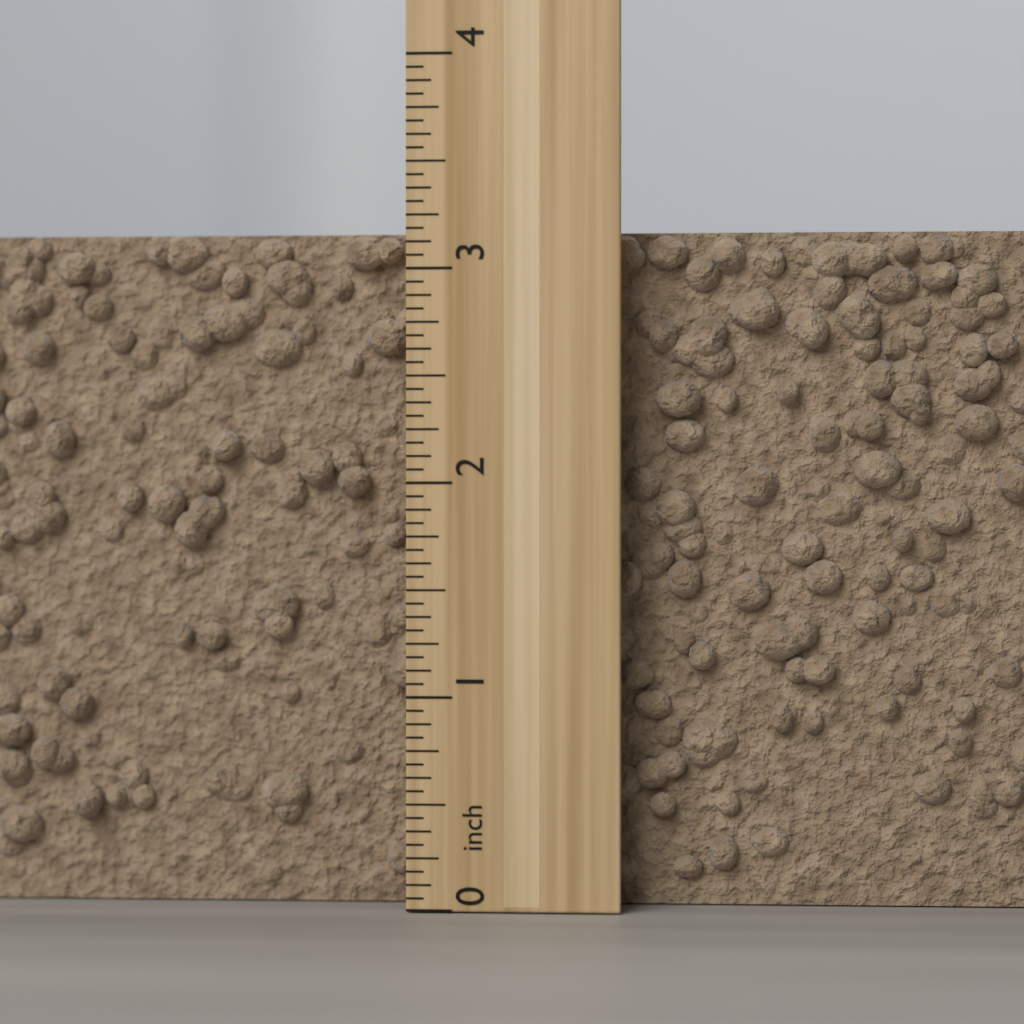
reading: 3.1875 inch
